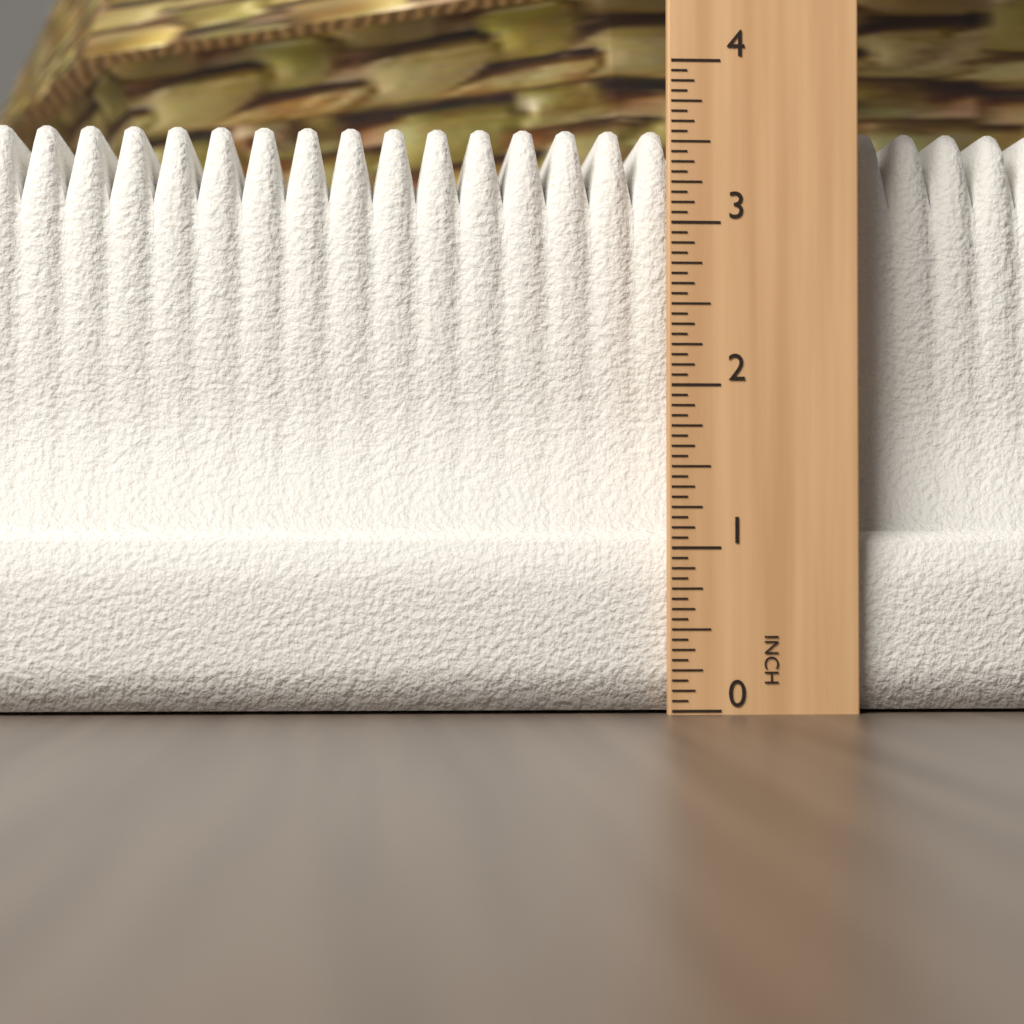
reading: 3.6875 in
